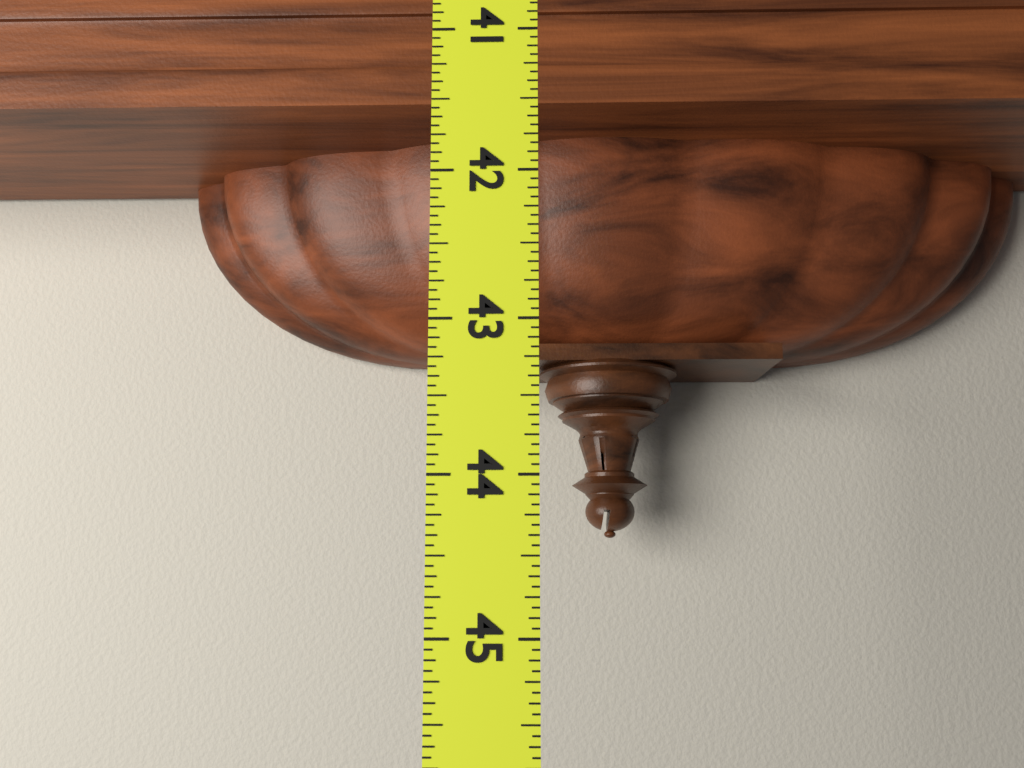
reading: 44.2500 (no unit)
